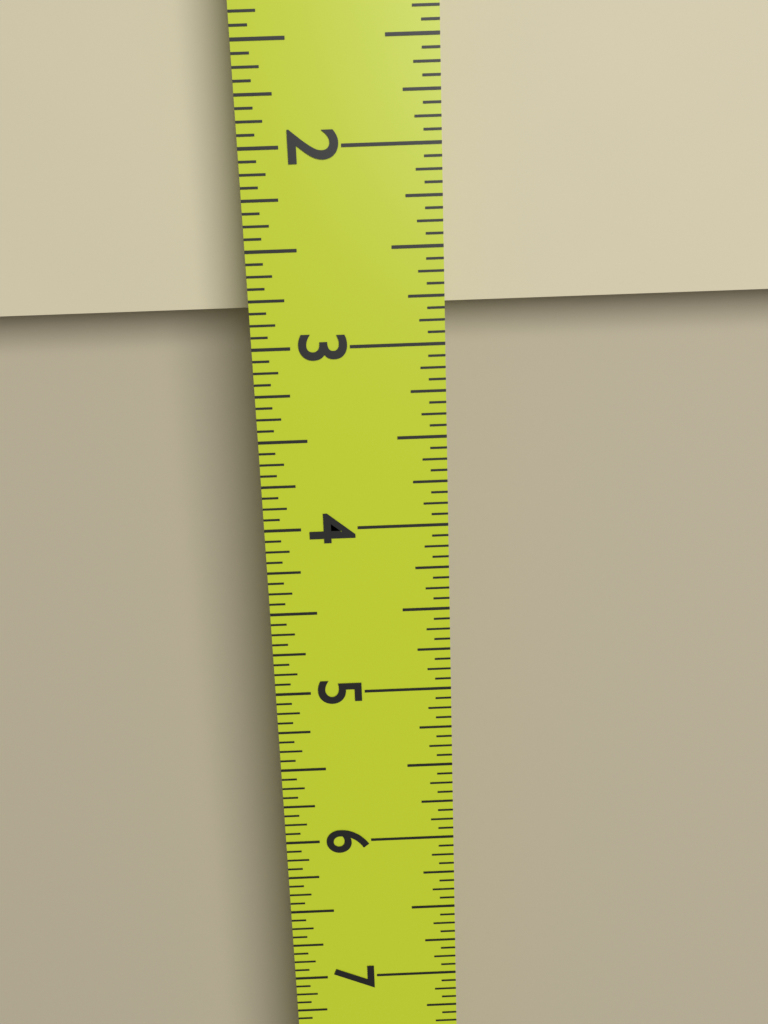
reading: 2.8125 in
